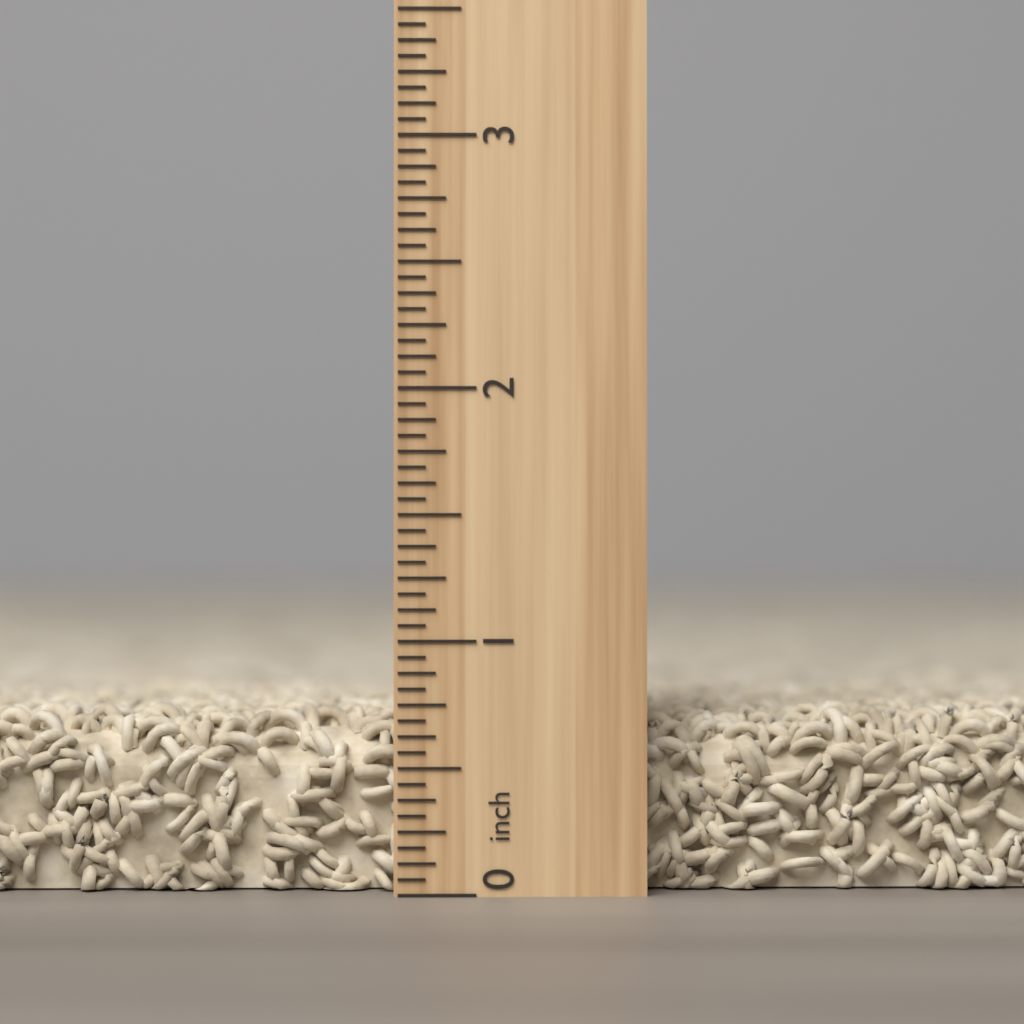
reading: 0.7500 inch
